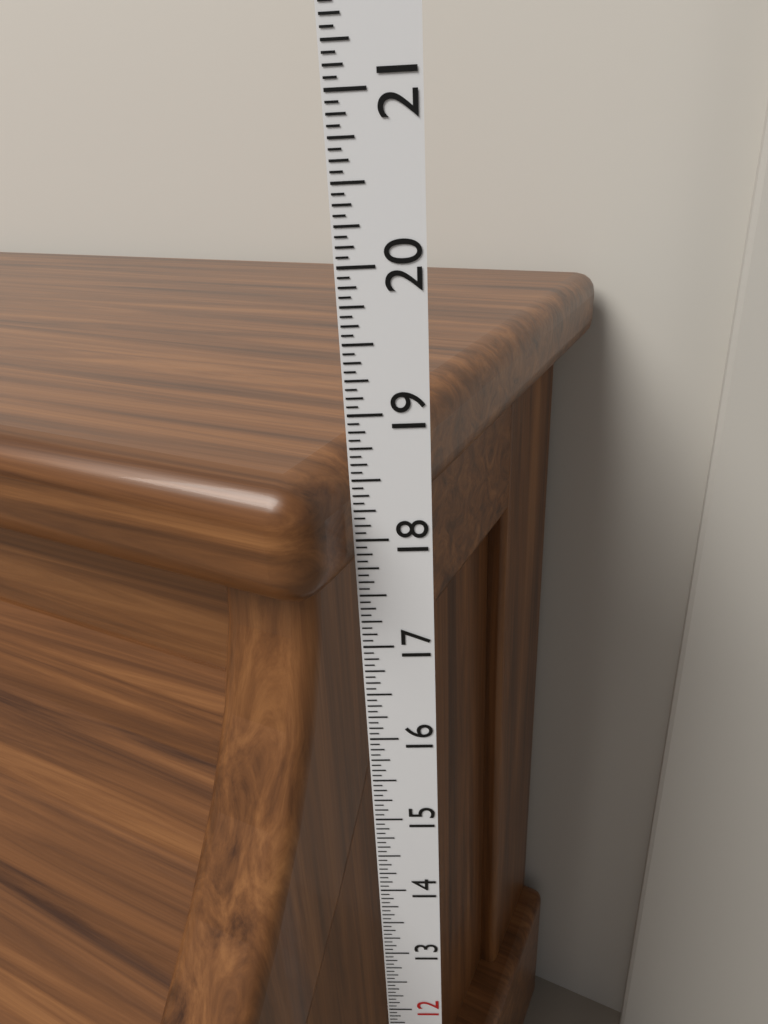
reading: 18.6250 in
